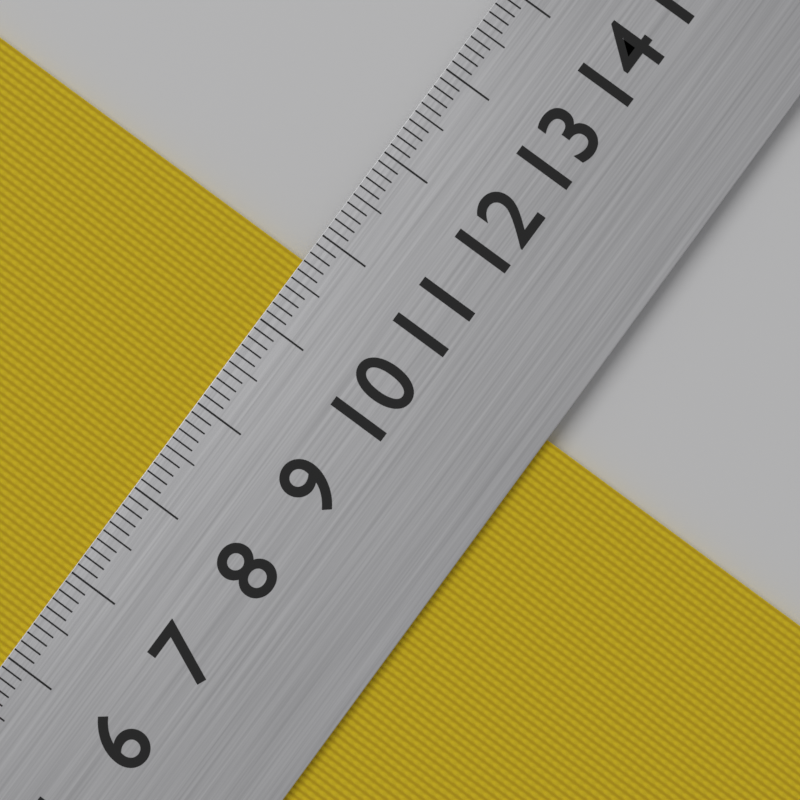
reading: 10.7 cm
